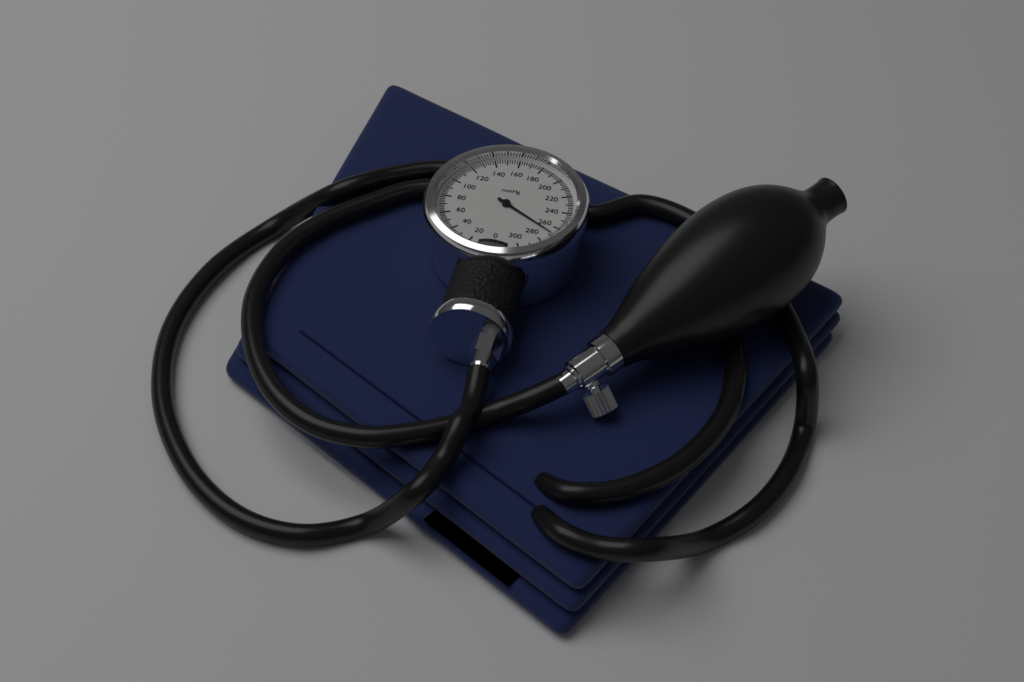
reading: 268 mmHg
